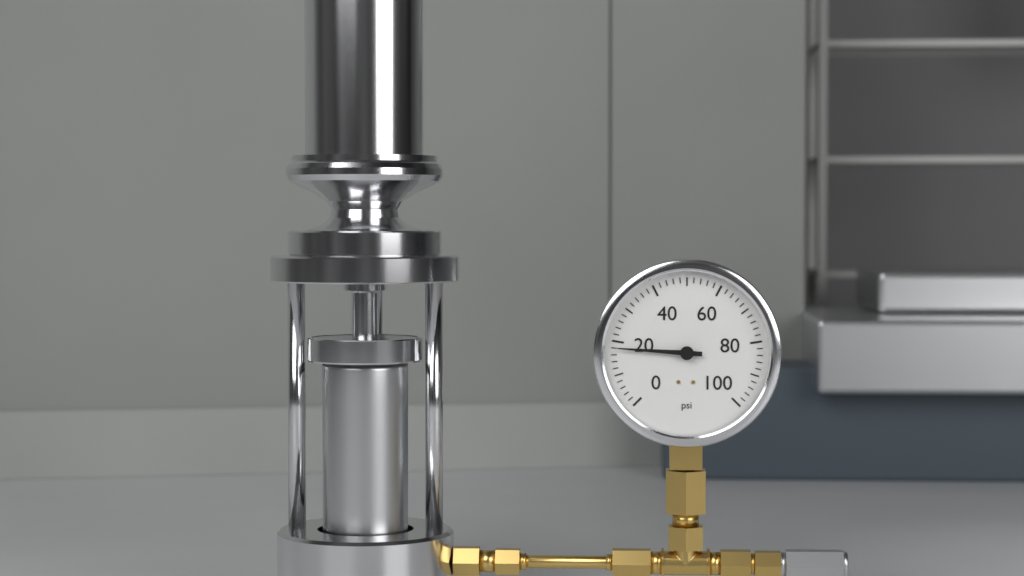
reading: 18 psi
